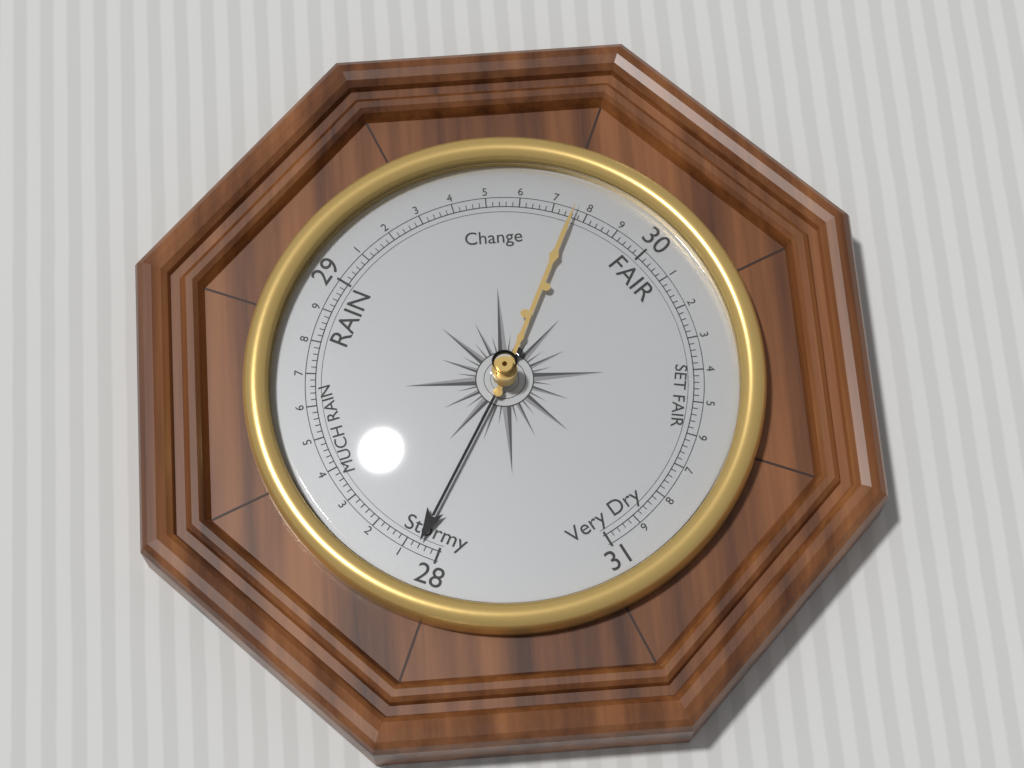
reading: 28.06 (no unit)
